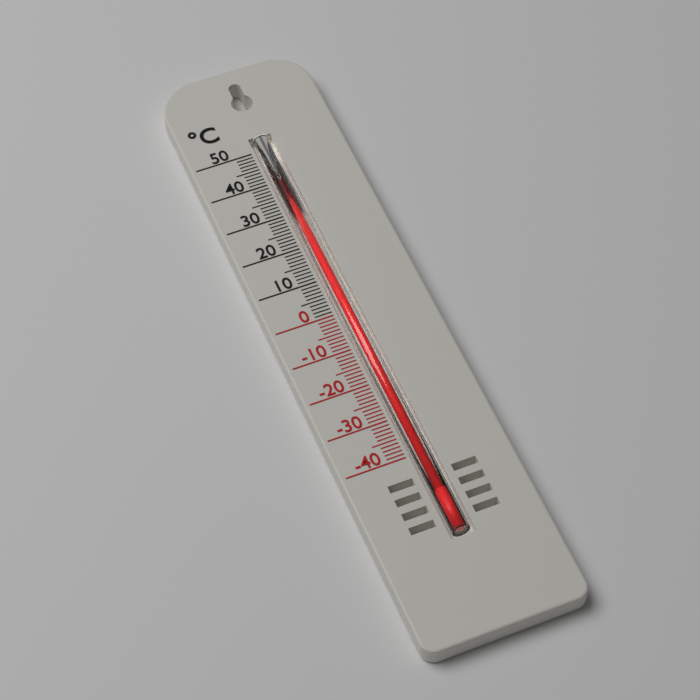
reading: 48 °C
